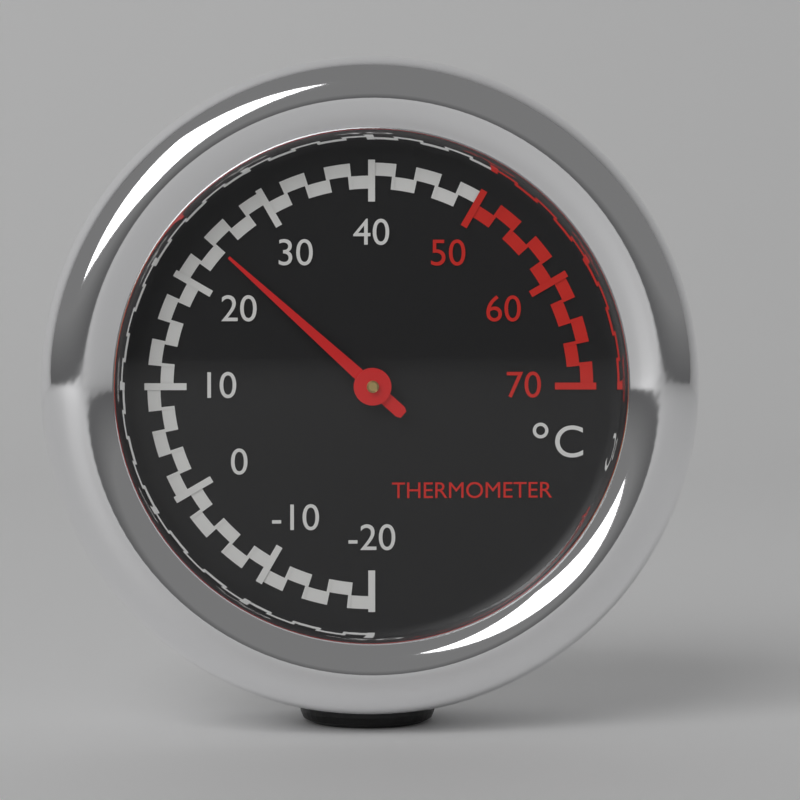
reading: 24 °C
